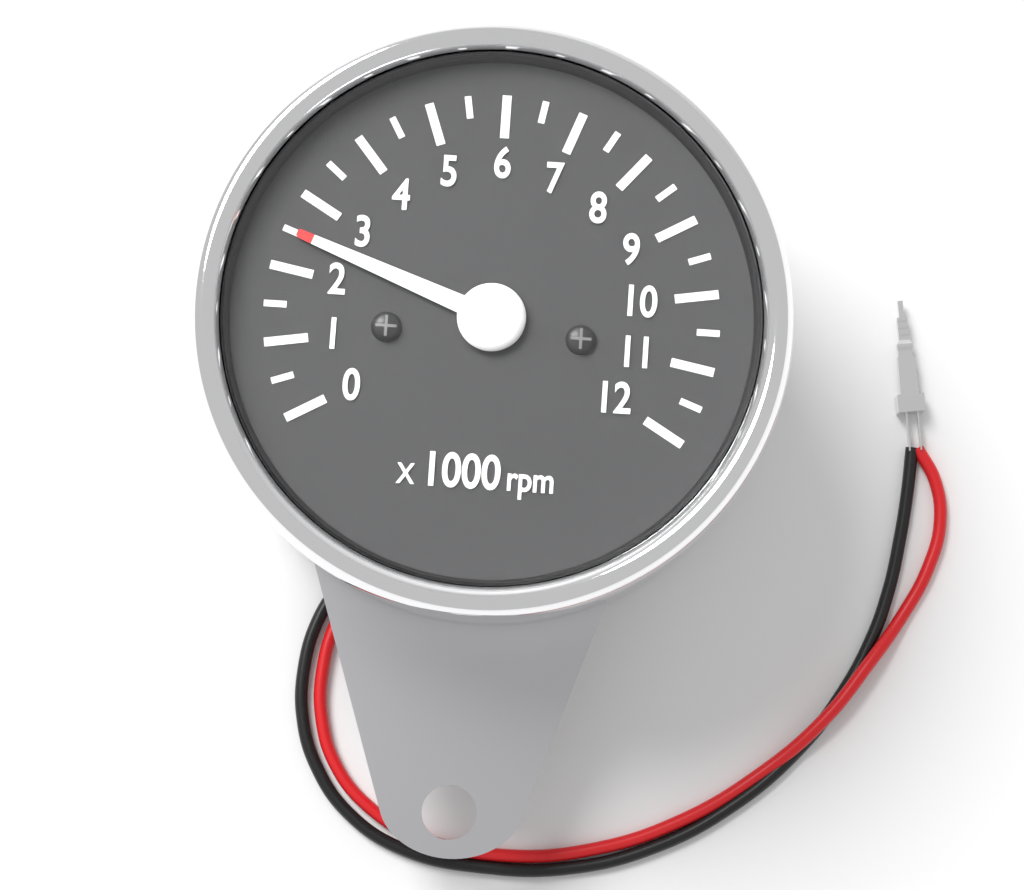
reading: 2.5 x1000 rpm
